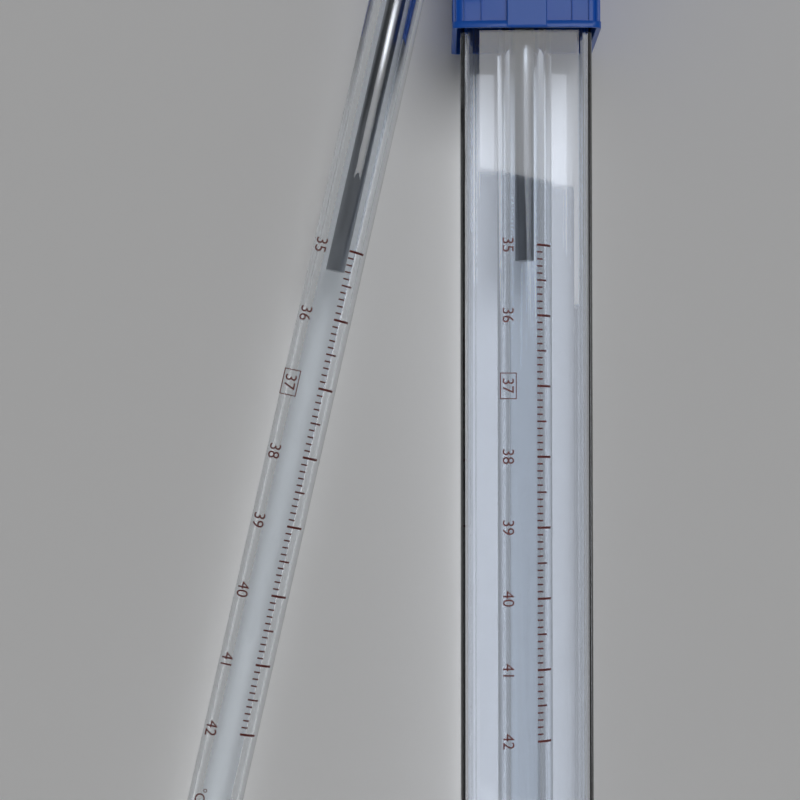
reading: 35.3 °C
